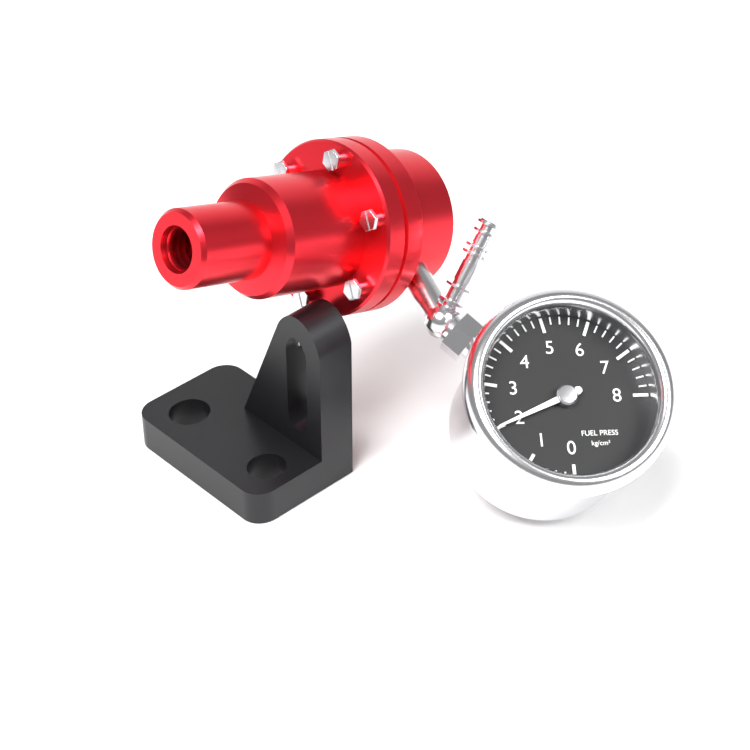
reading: 2.0 kg/cm²
